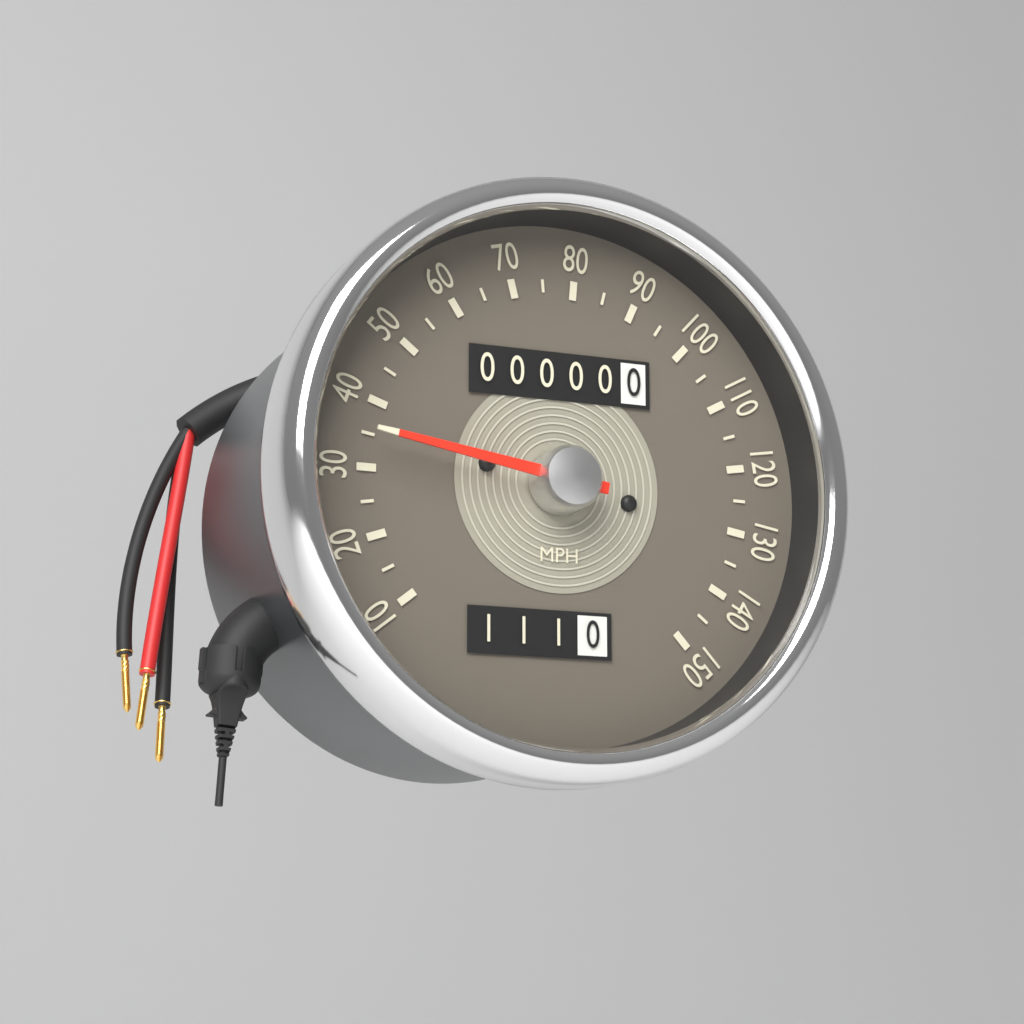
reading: 35 MPH
